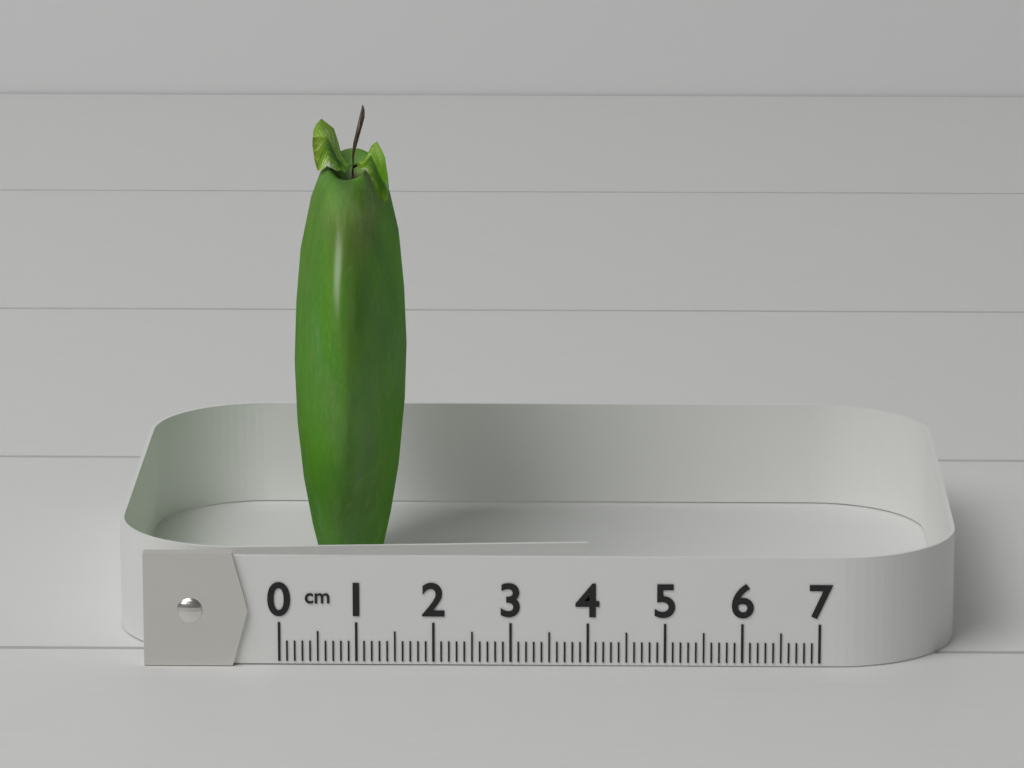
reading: 1.5 cm
